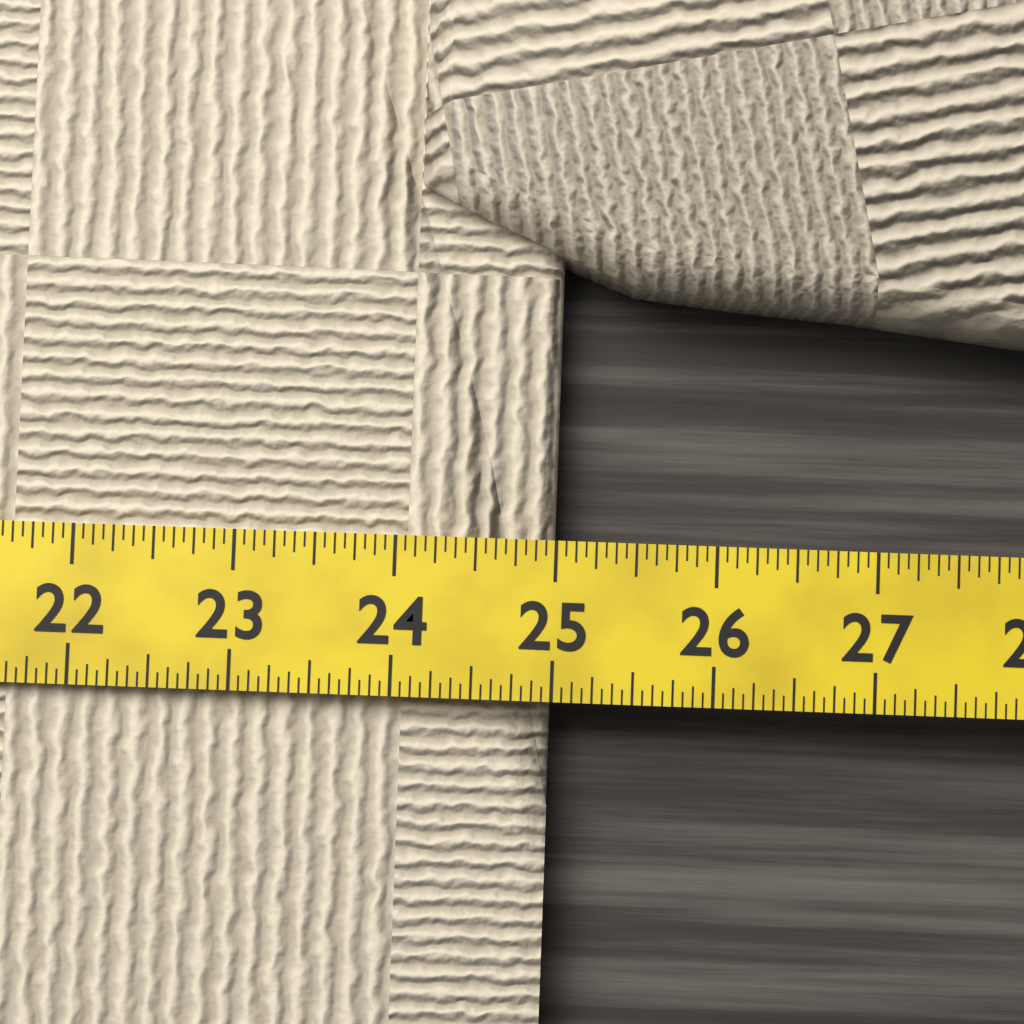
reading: 25.0000 (no unit)
